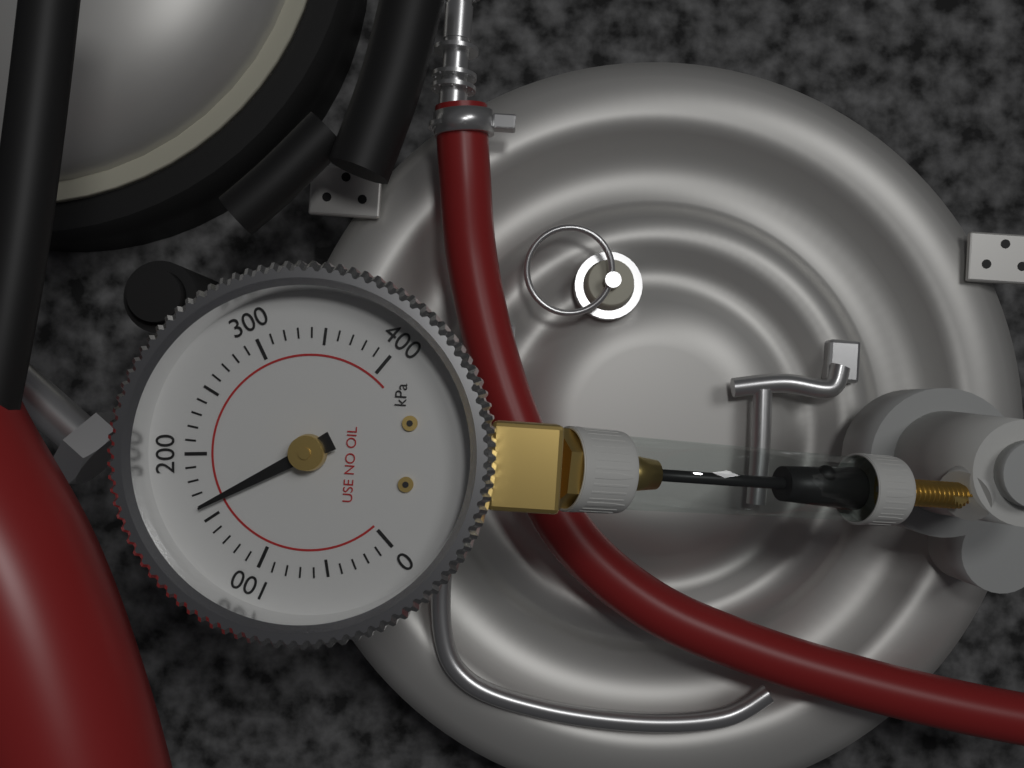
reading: 160 kPa
